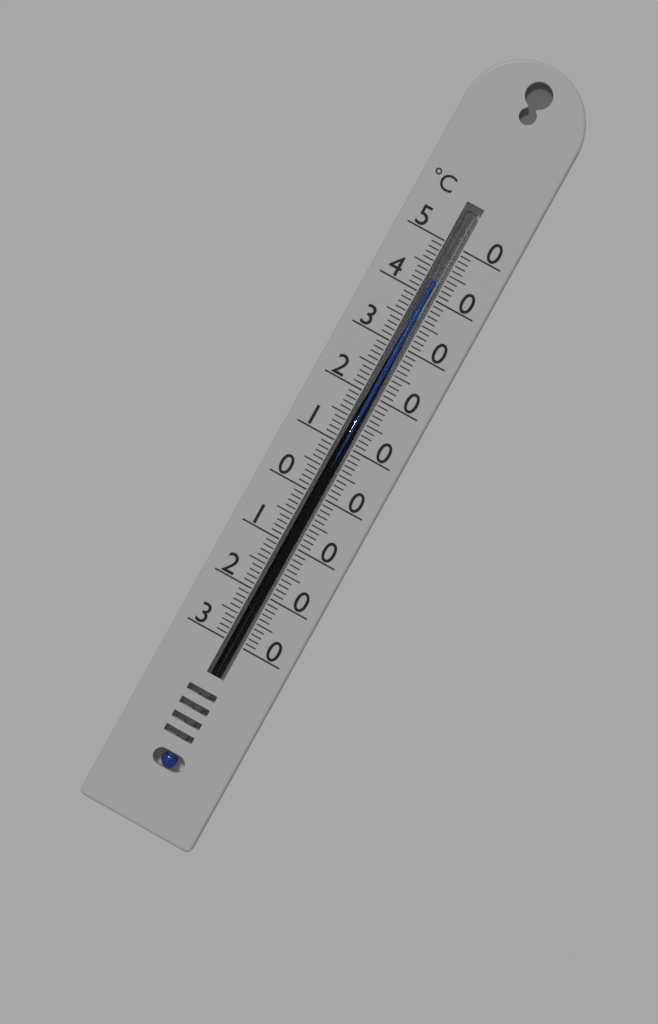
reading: 43 °C
